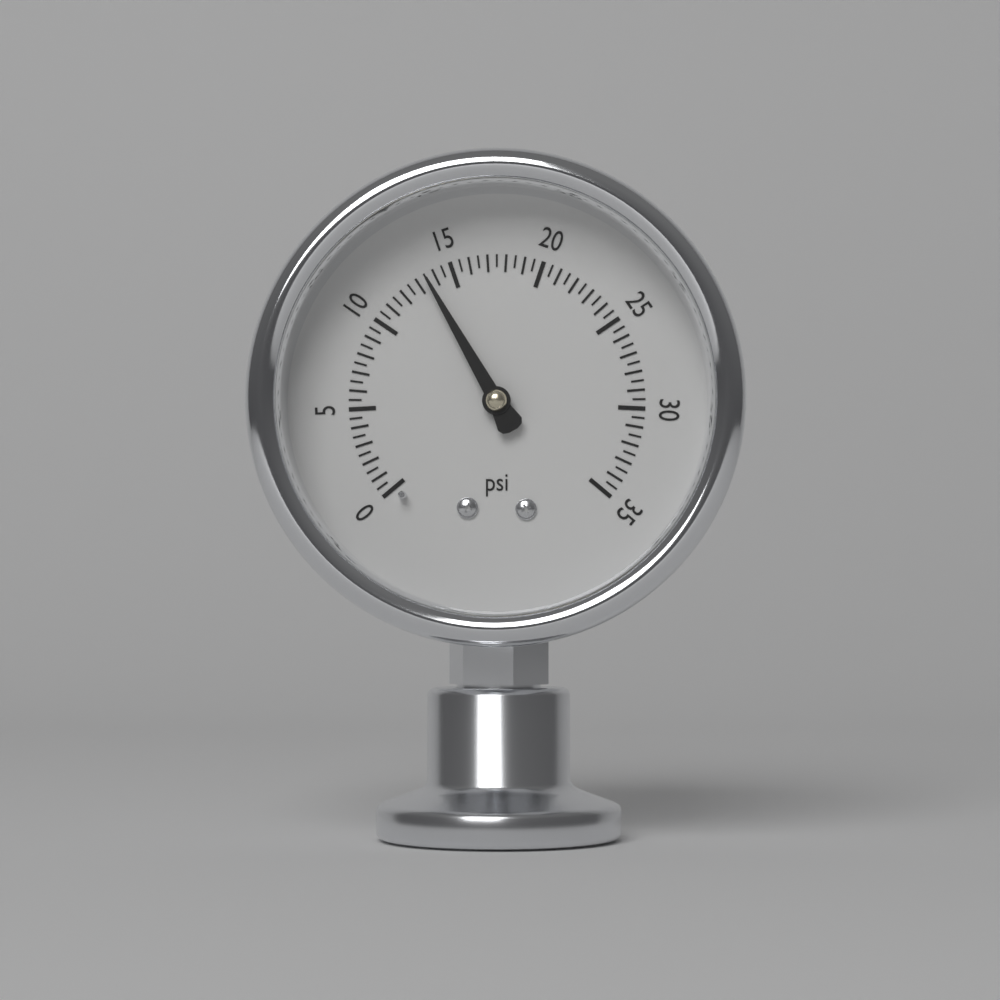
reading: 13.5 psi
